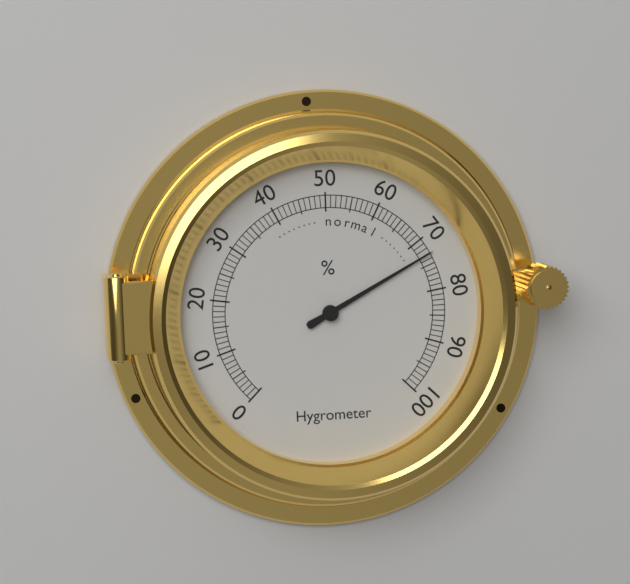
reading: 73 %
